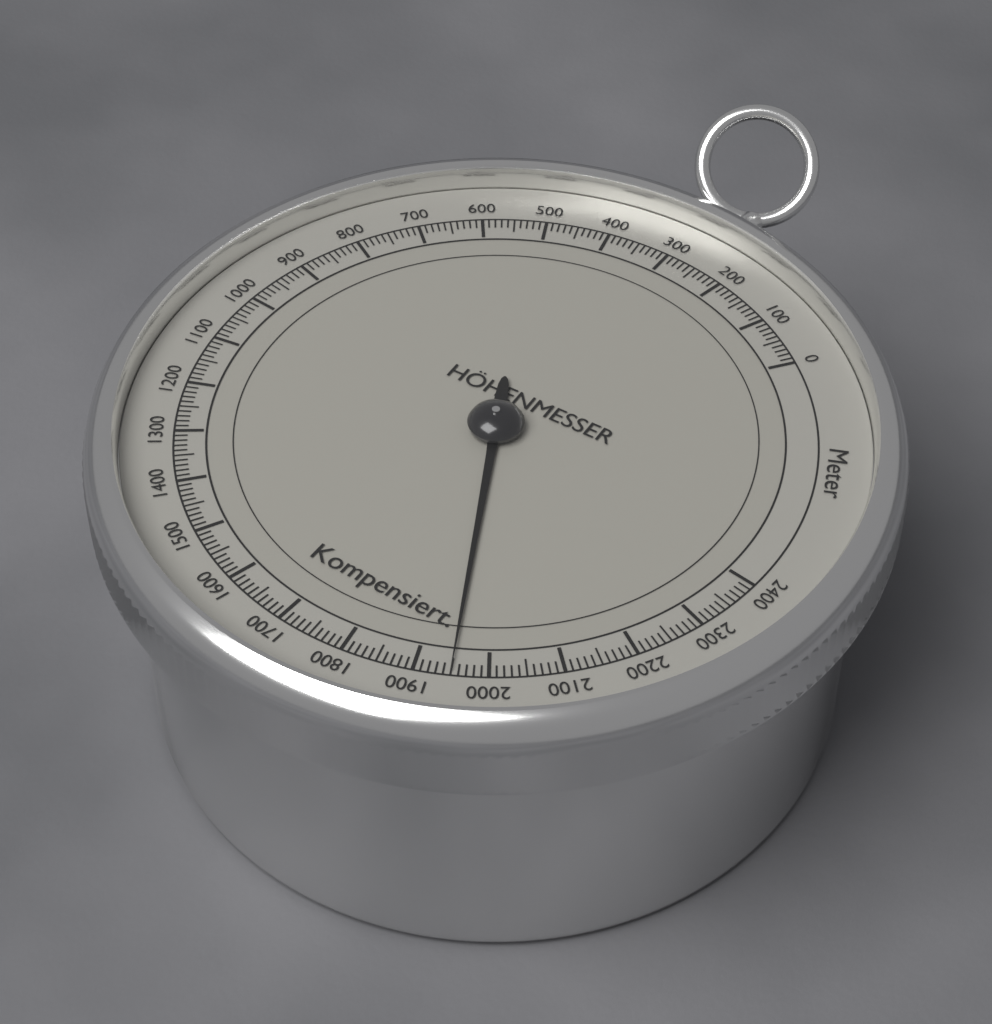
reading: 1950 m
